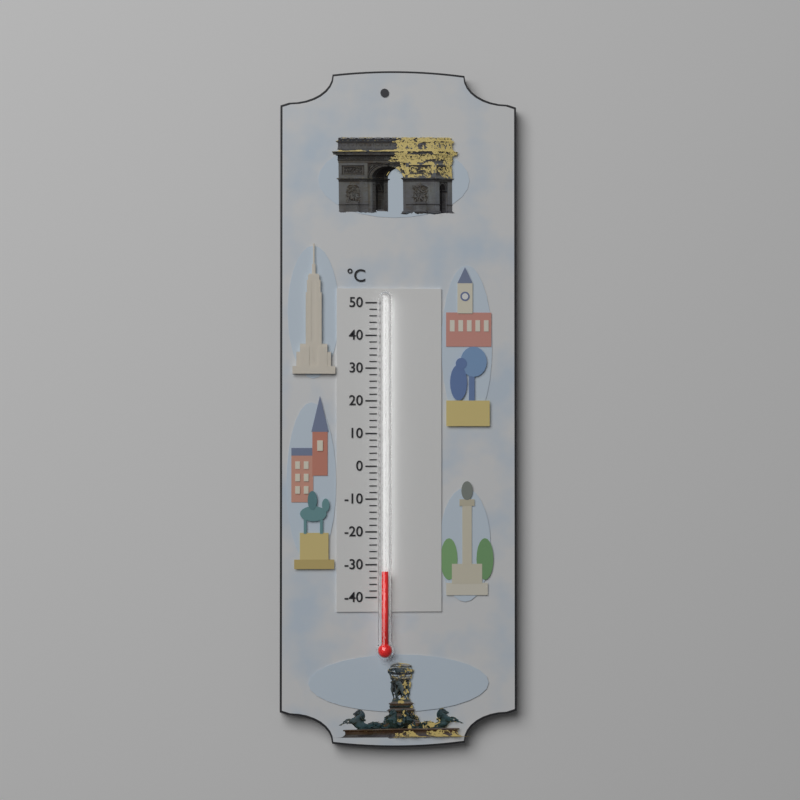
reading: -32 °C
